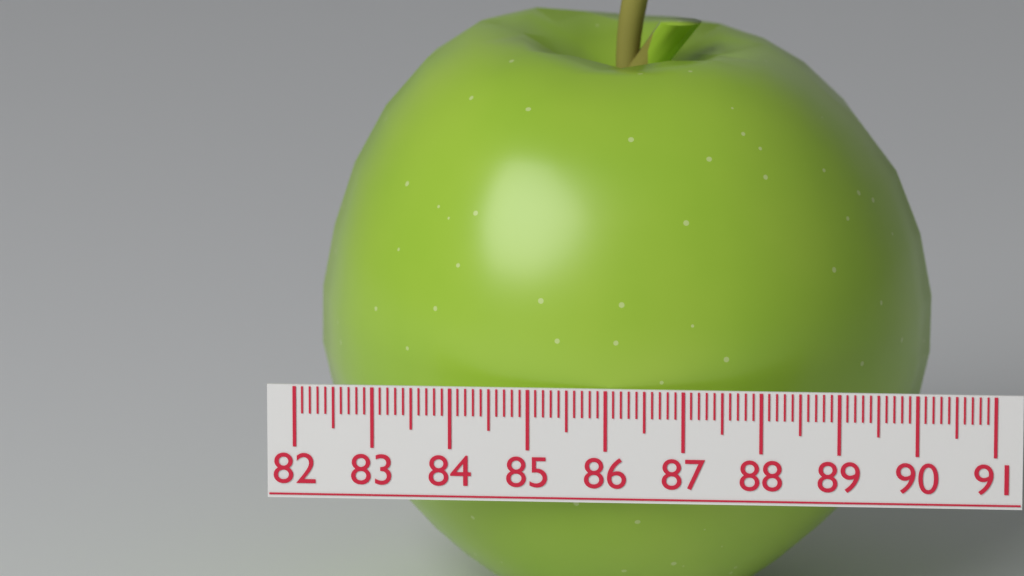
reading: 90.1 (no unit)
